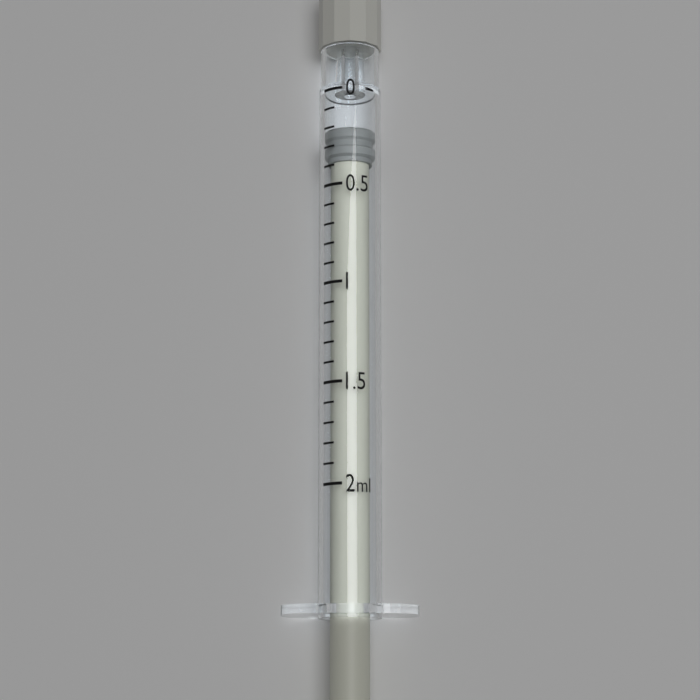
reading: 0.2 ml
